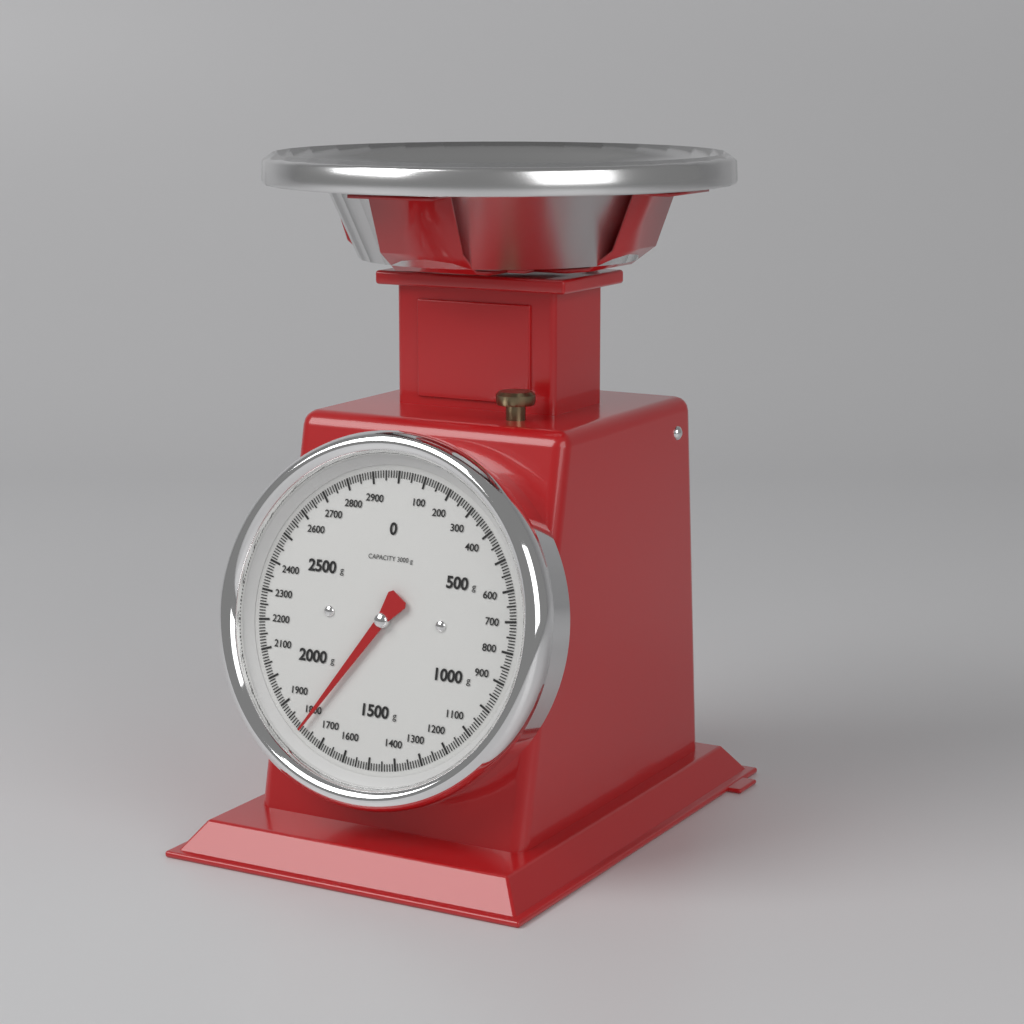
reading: 1790 g
